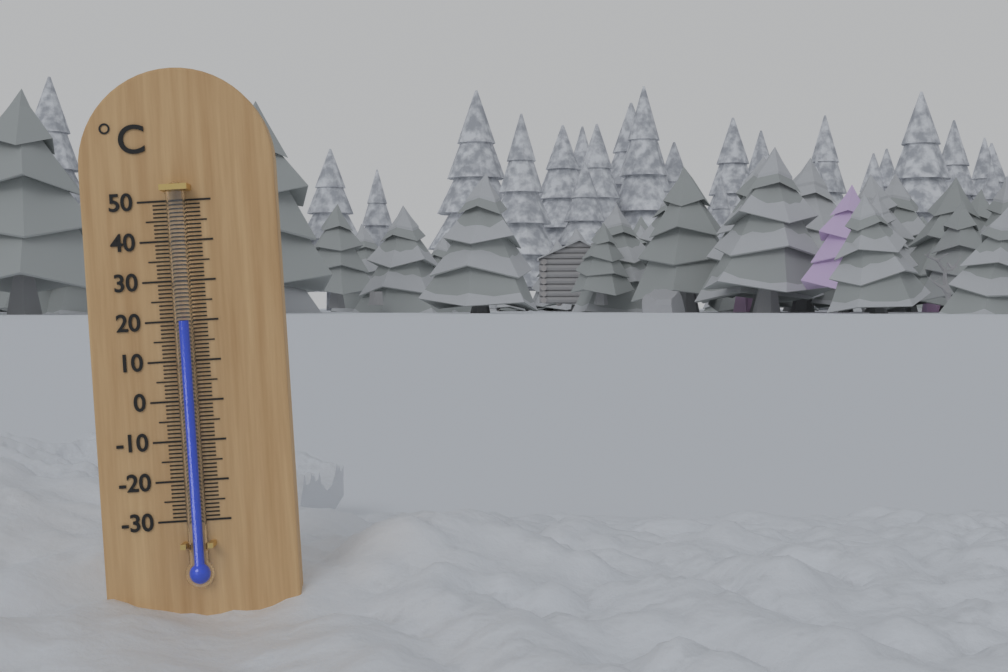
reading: 20 °C
